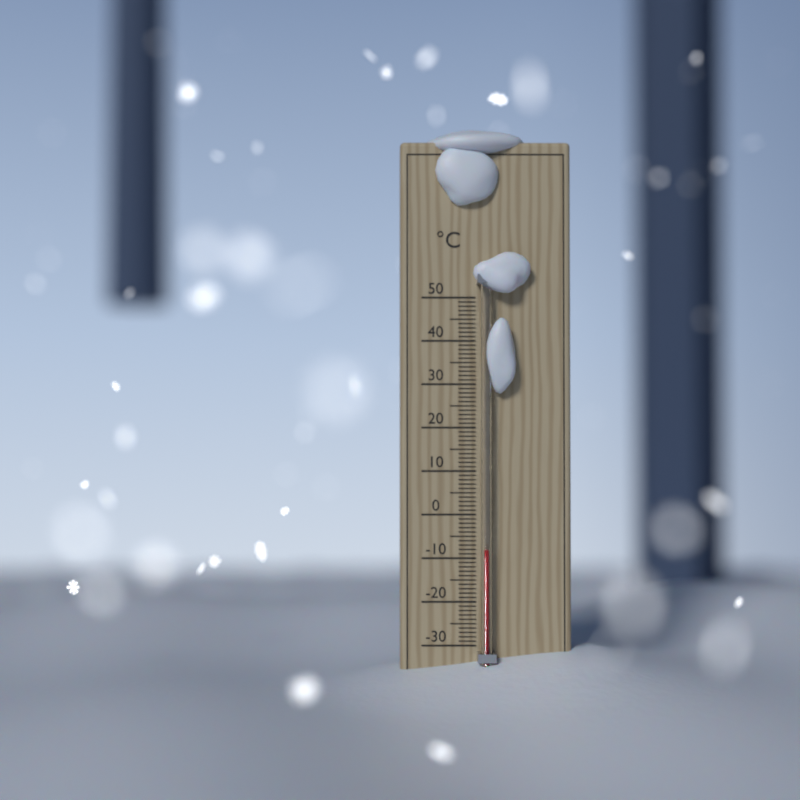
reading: -8 °C
